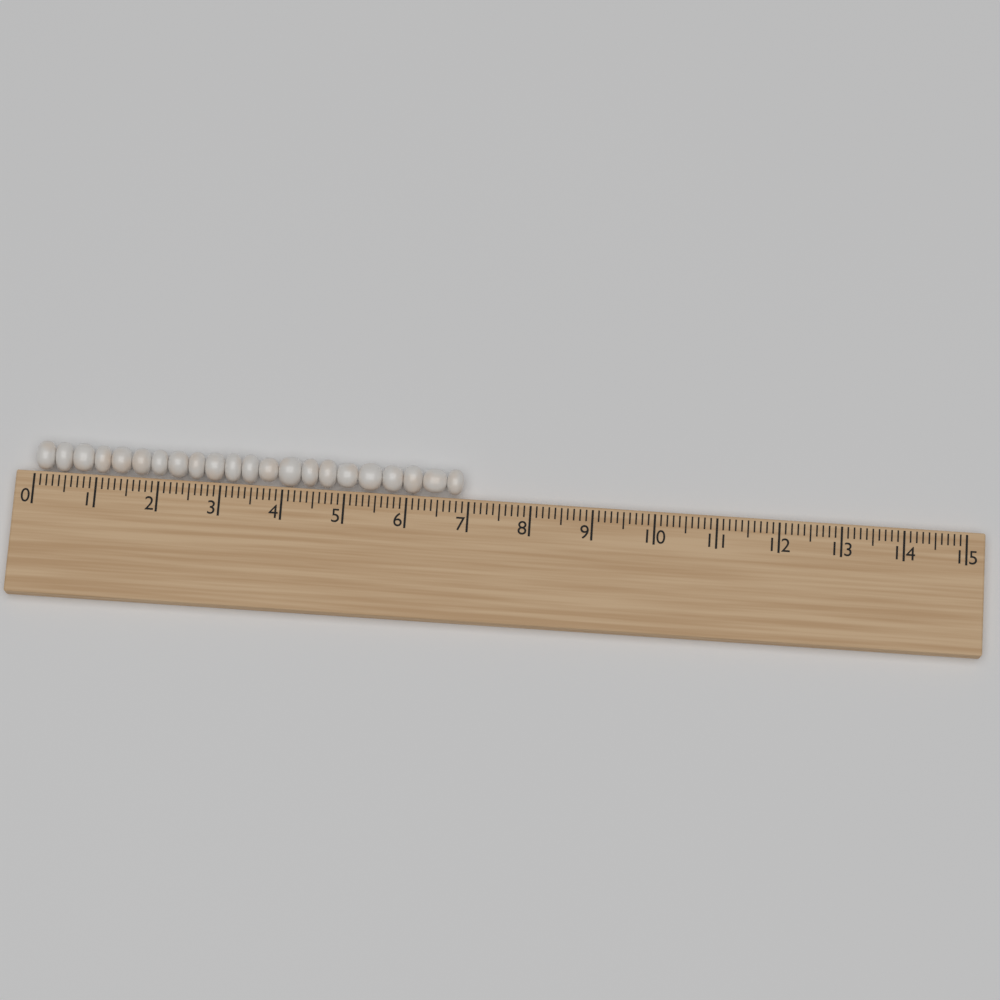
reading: 6.9 (no unit)
